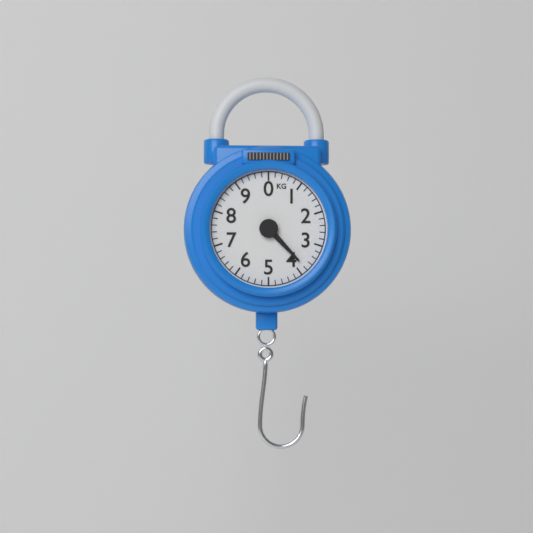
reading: 3.8 kg
